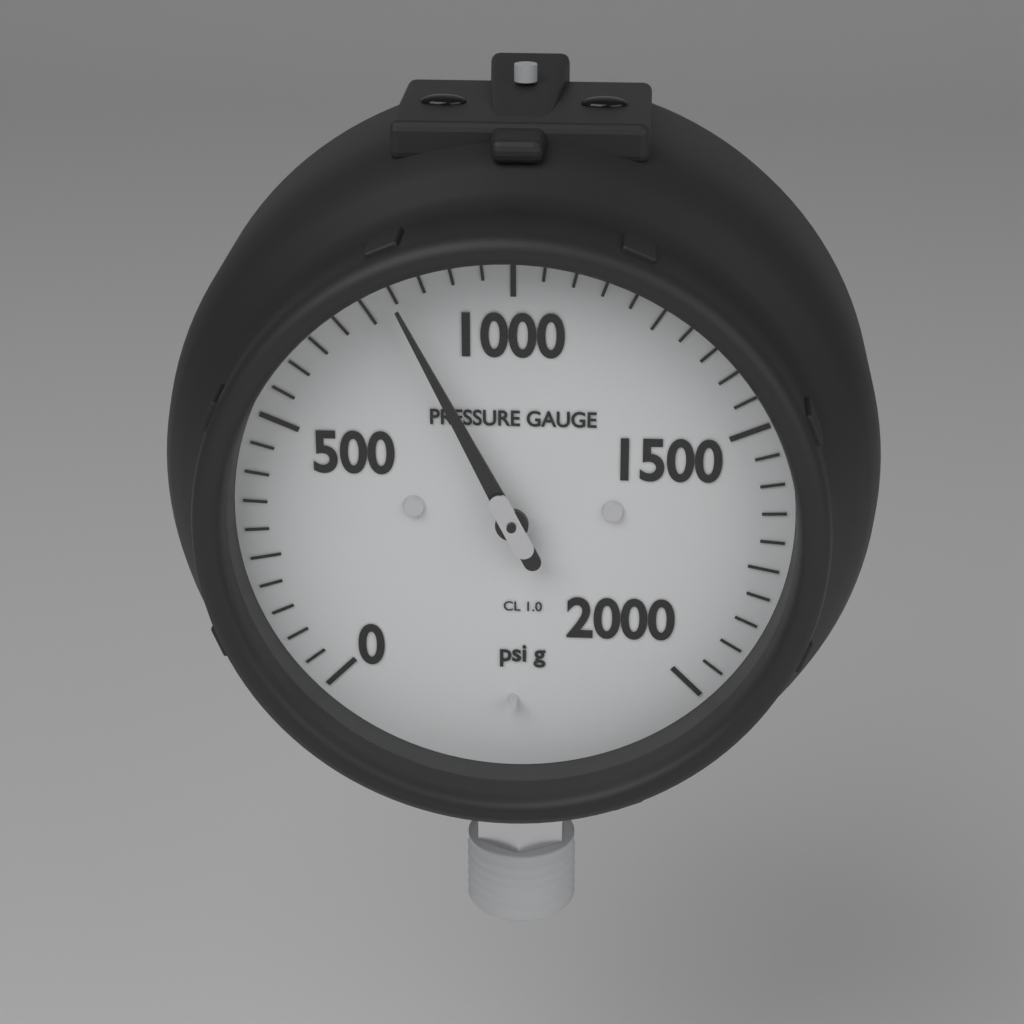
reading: 800 psi
